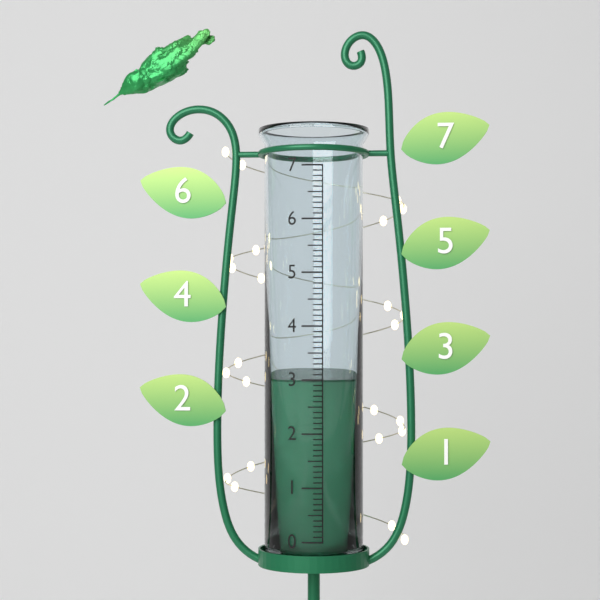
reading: 3.0 (no unit)
